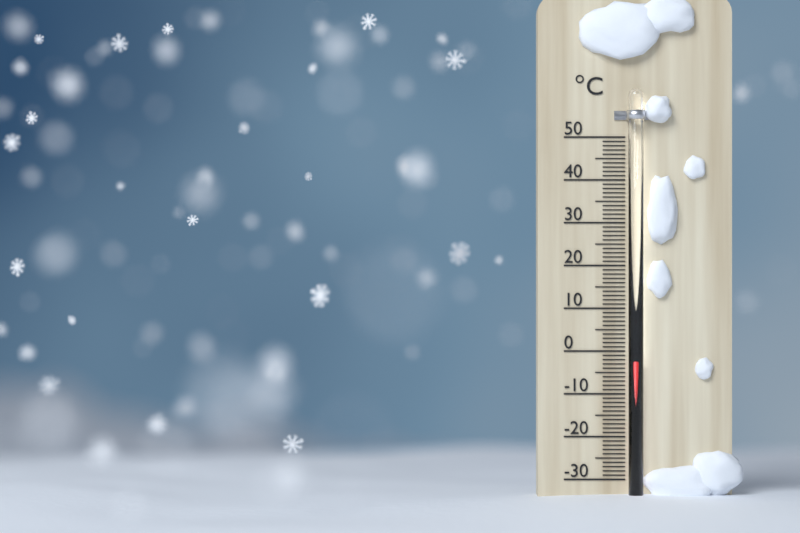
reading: -2 °C
